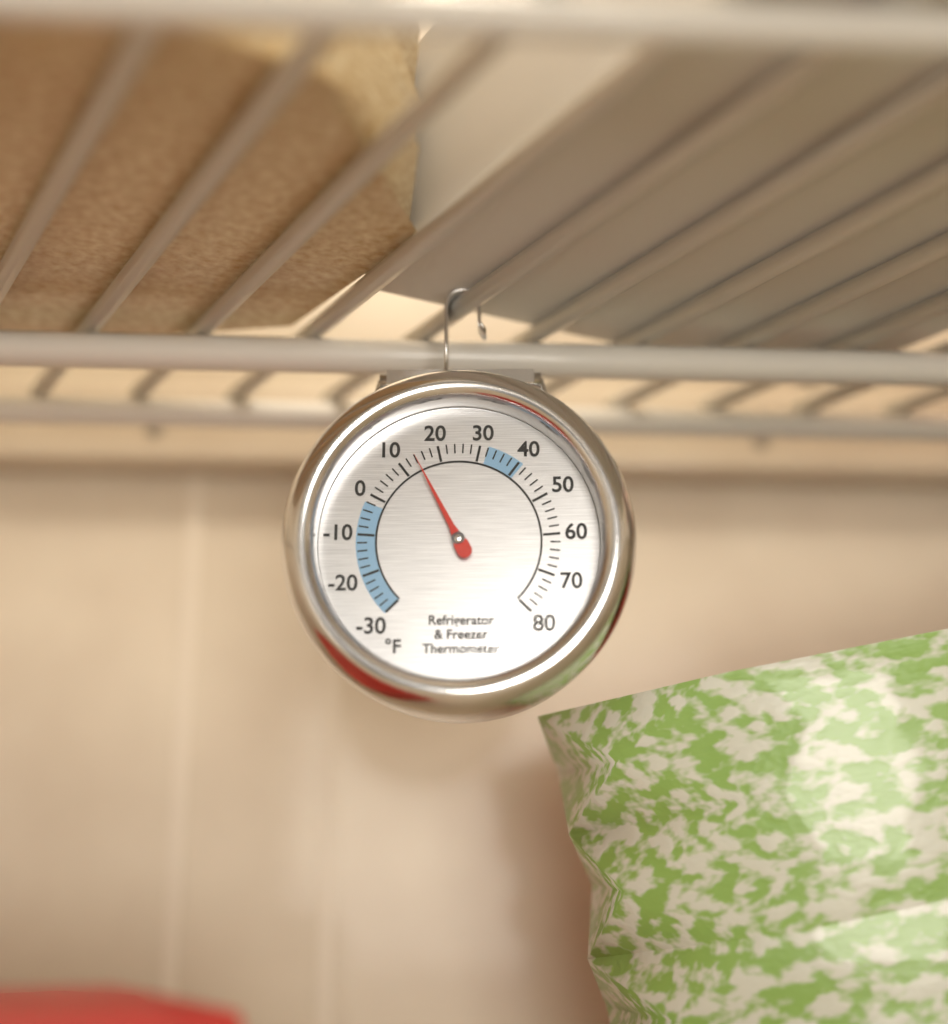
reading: 14 °F
